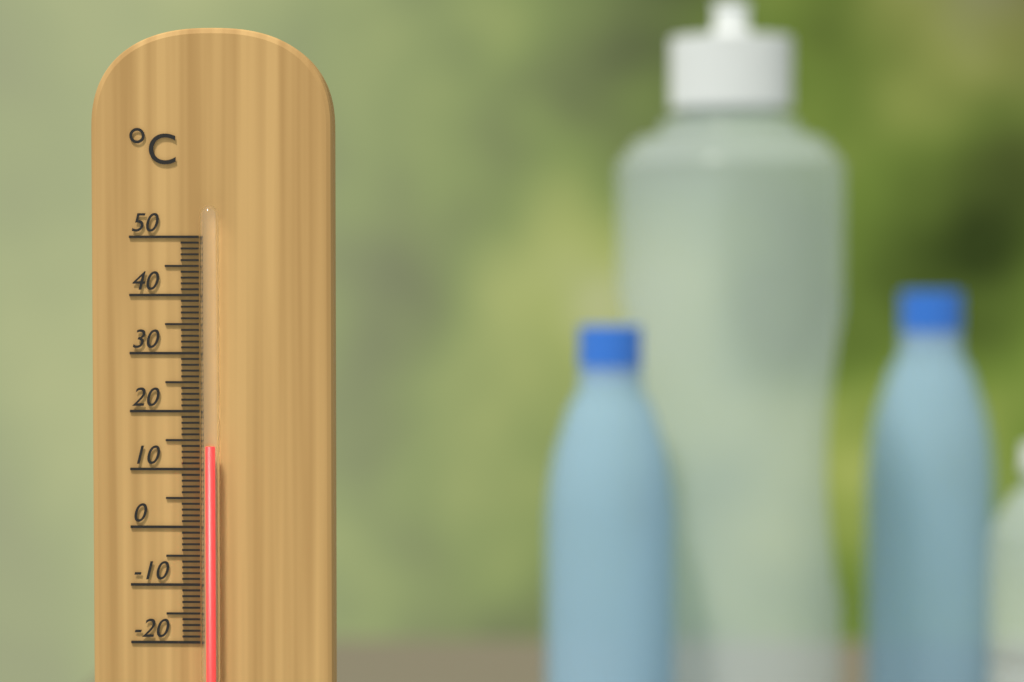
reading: 14 °C
